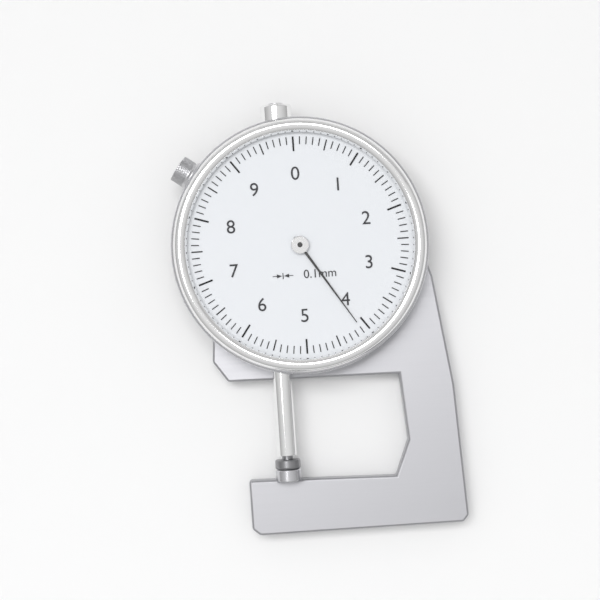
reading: 4.1 mm
